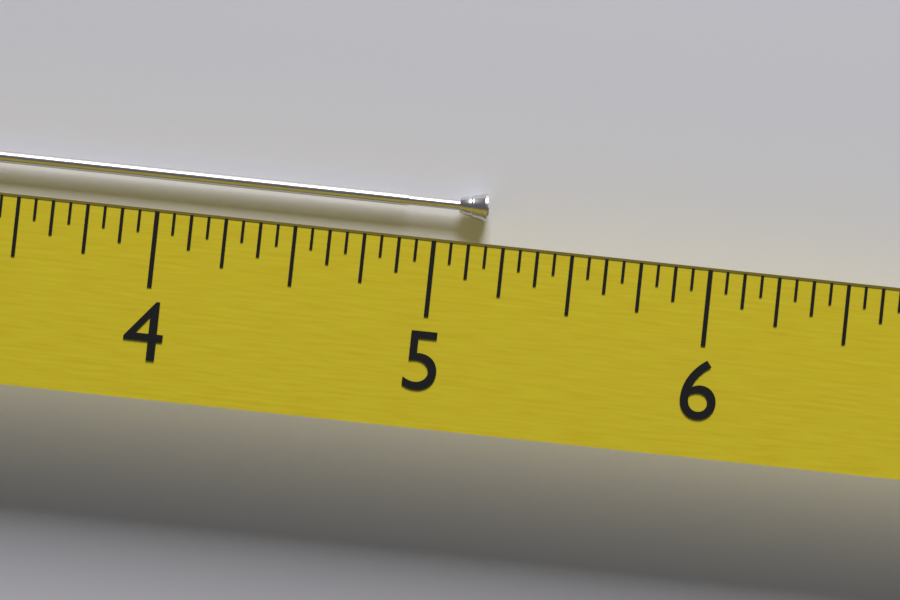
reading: 5.1875 (no unit)
